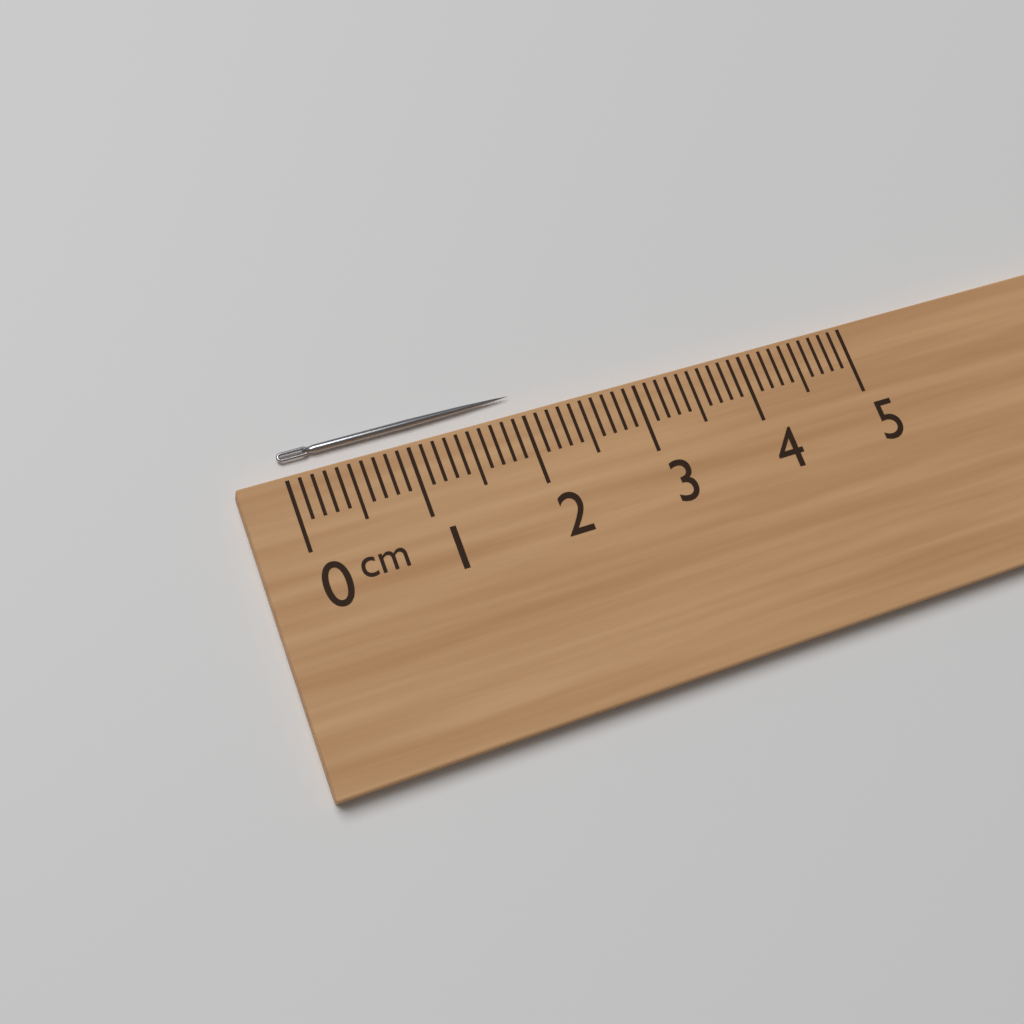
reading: 2.0 cm
